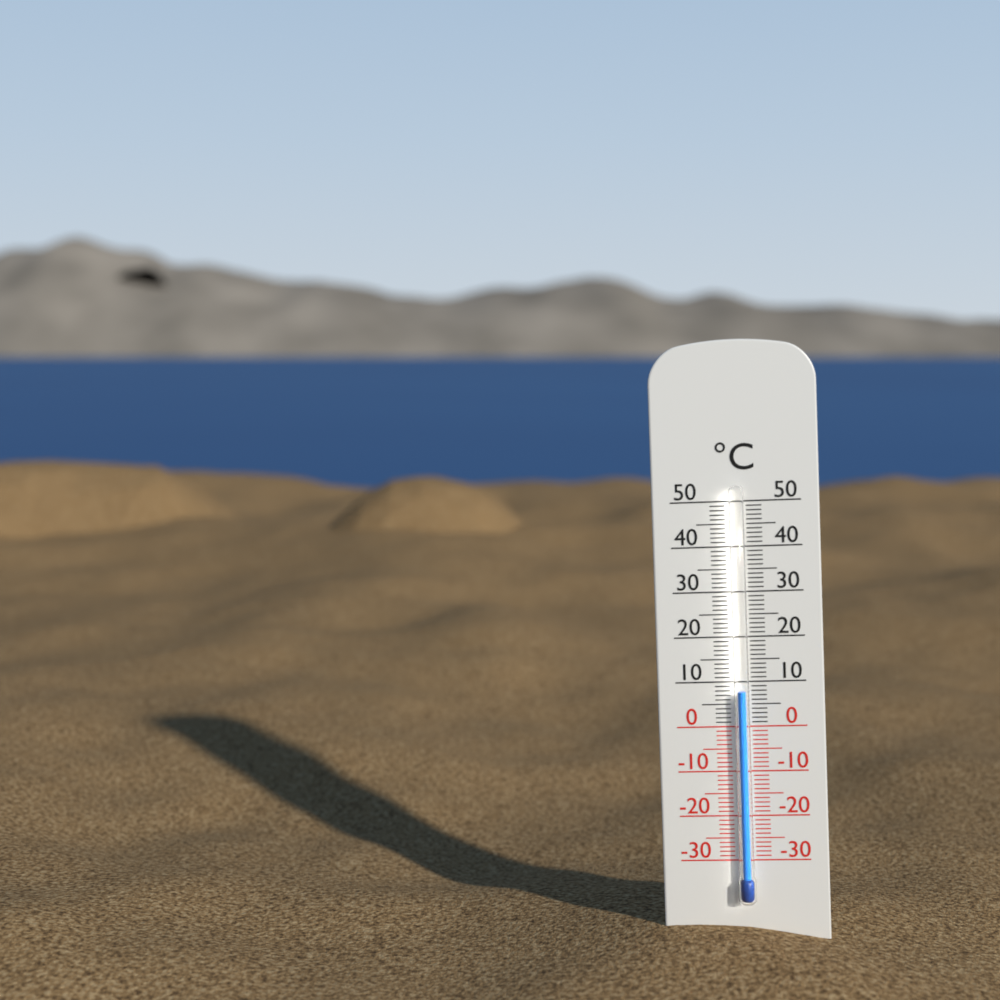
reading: 8 °C
